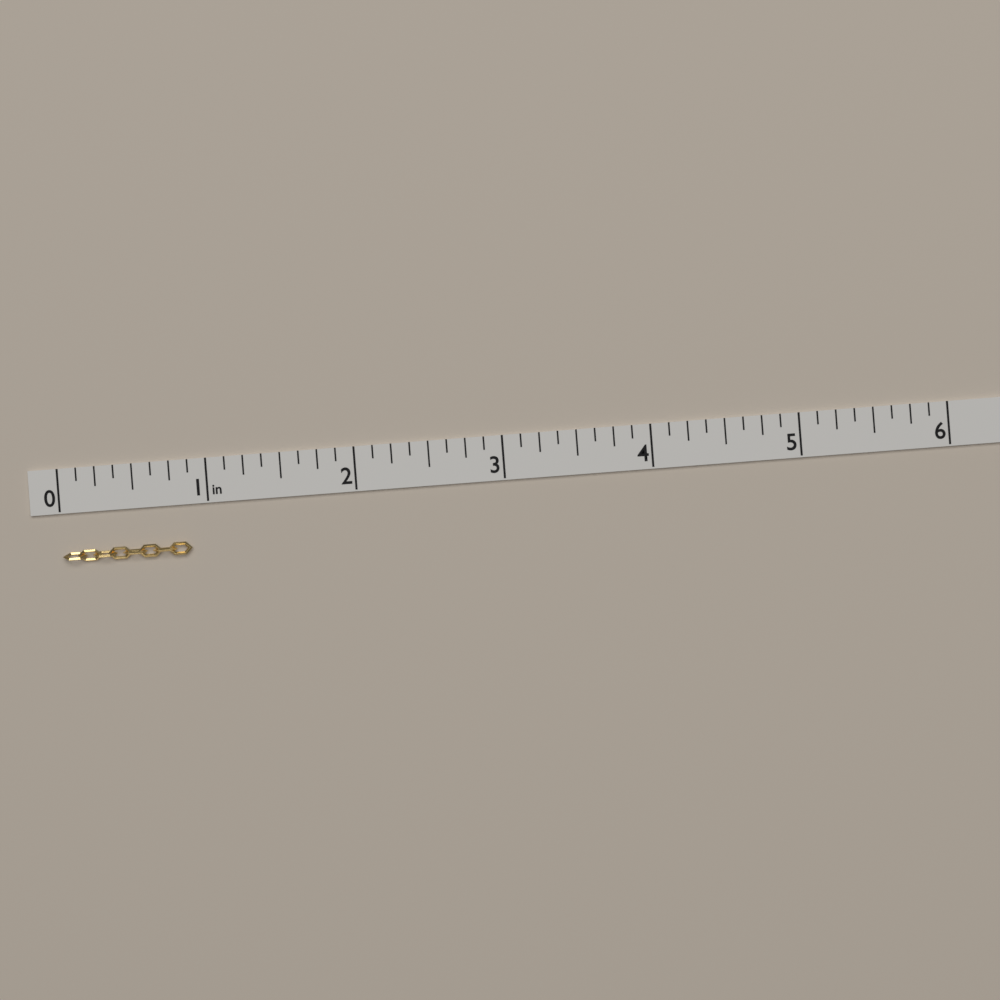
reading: 0.875 in
